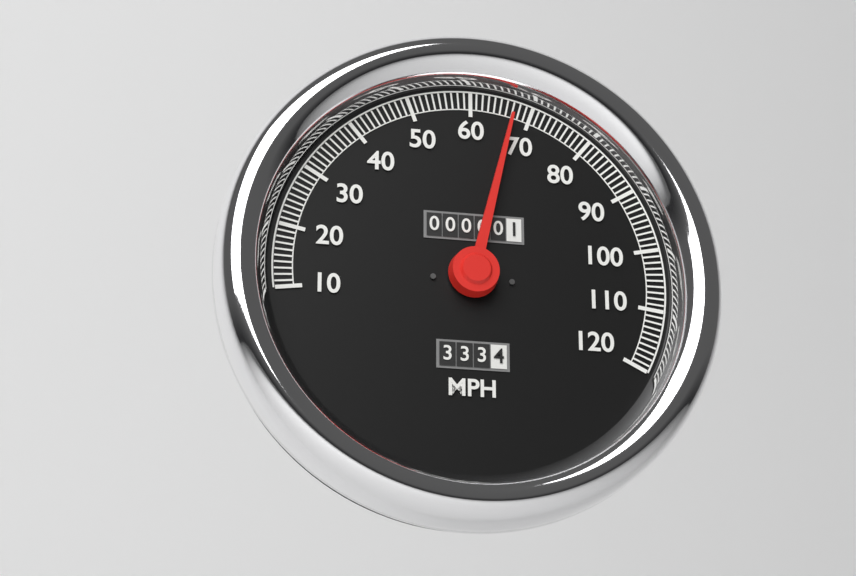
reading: 67 MPH
